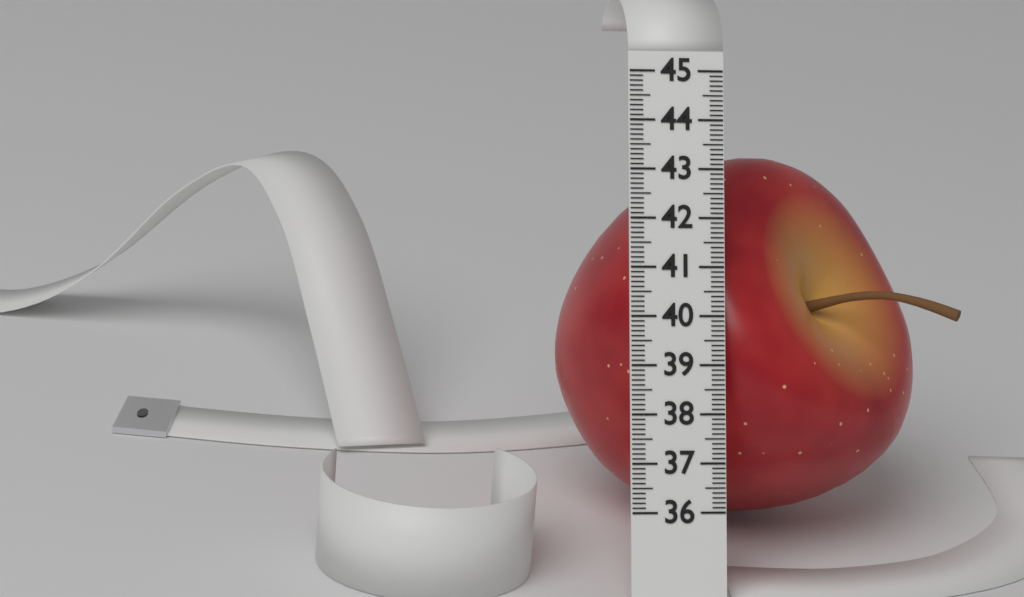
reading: 43.5 (no unit)
